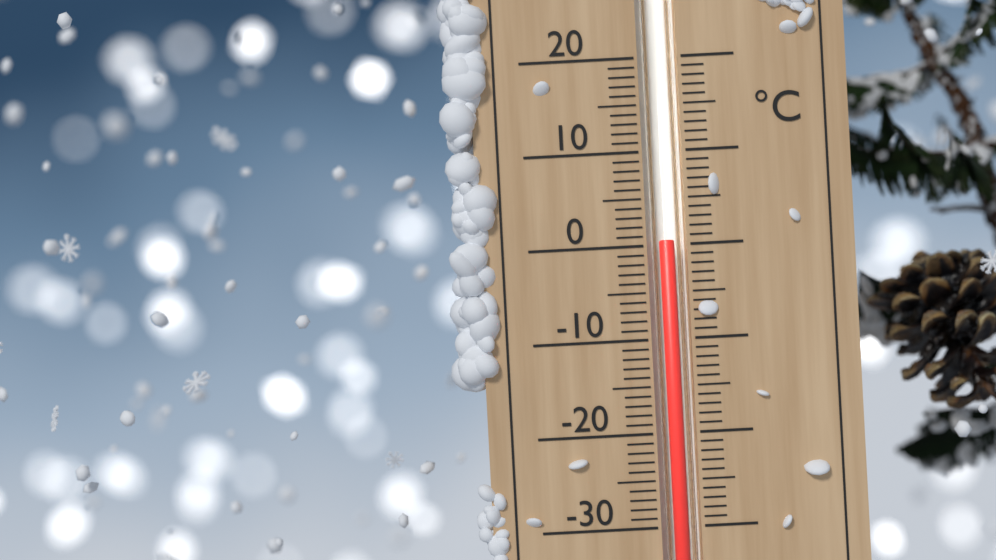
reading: 0.5 °C
